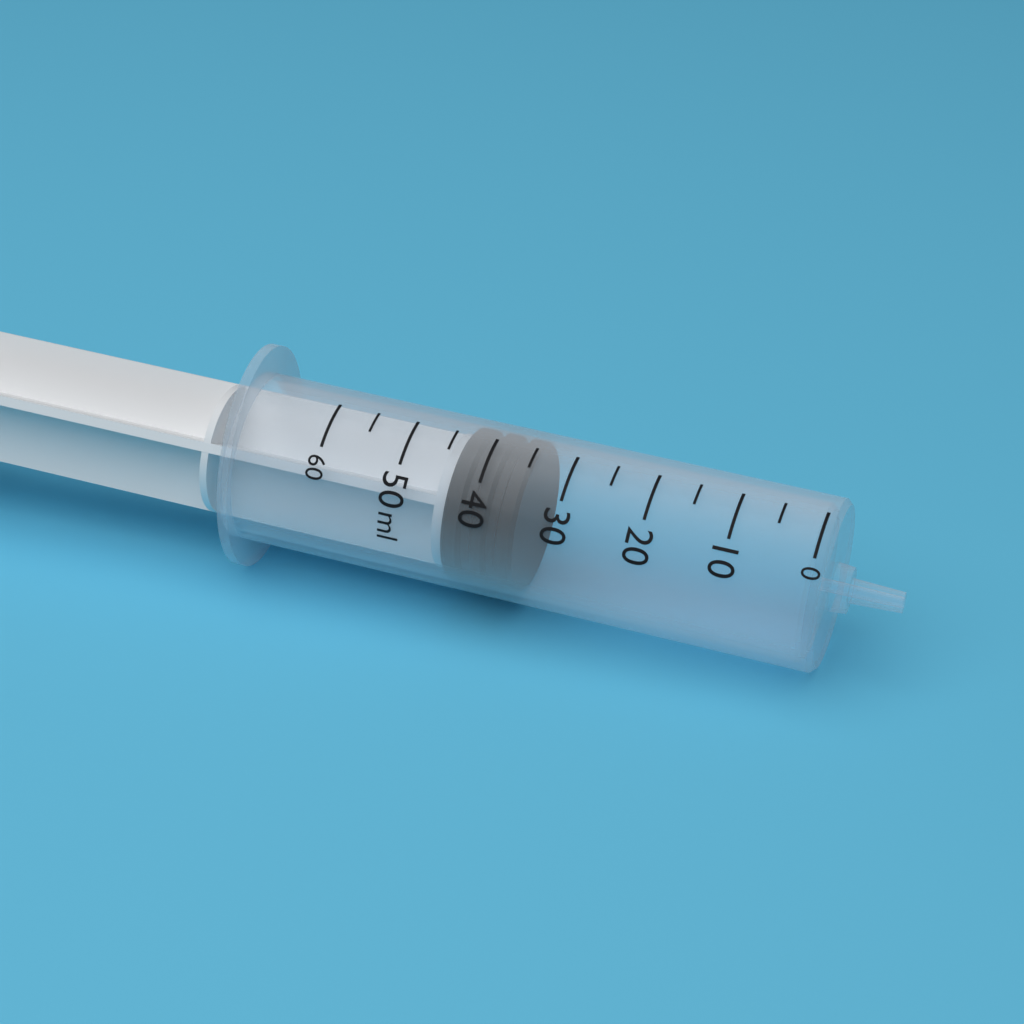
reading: 35 ml
